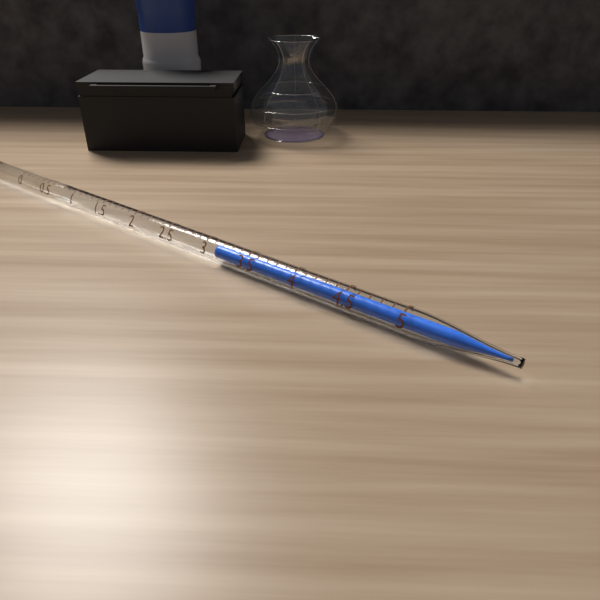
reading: 3.1 ml
